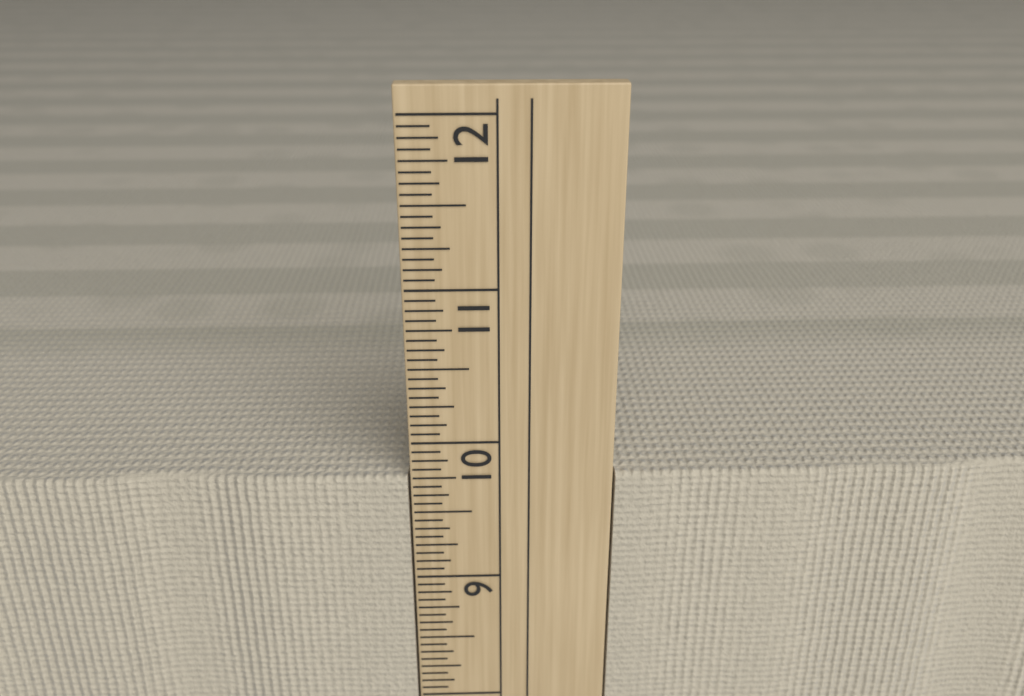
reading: 9.7500 in
